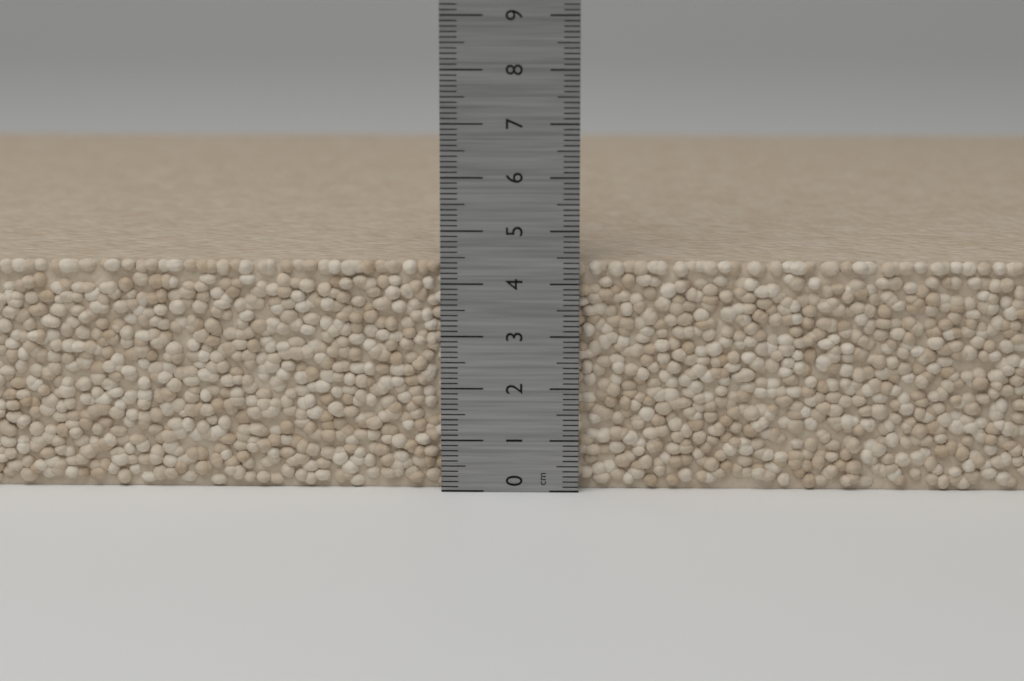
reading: 4.4 cm
